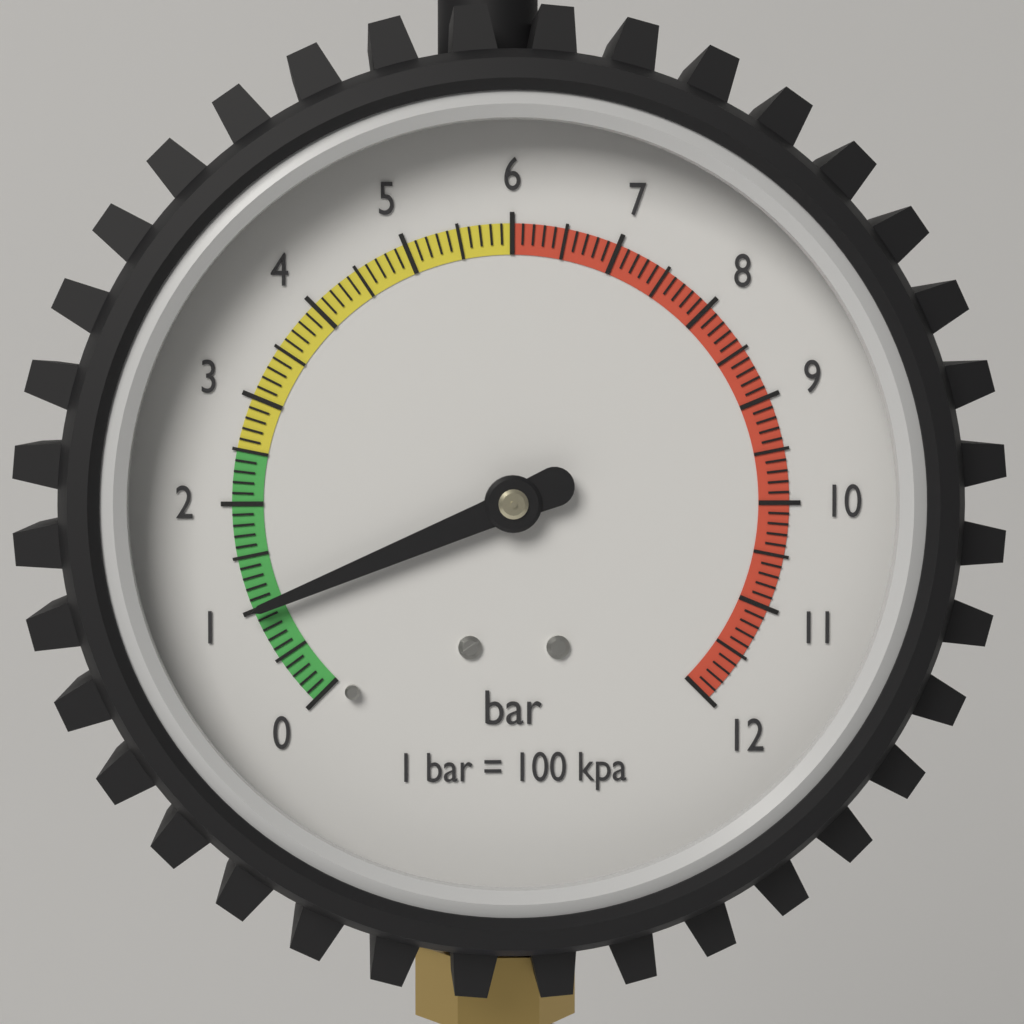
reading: 1.0 bar
